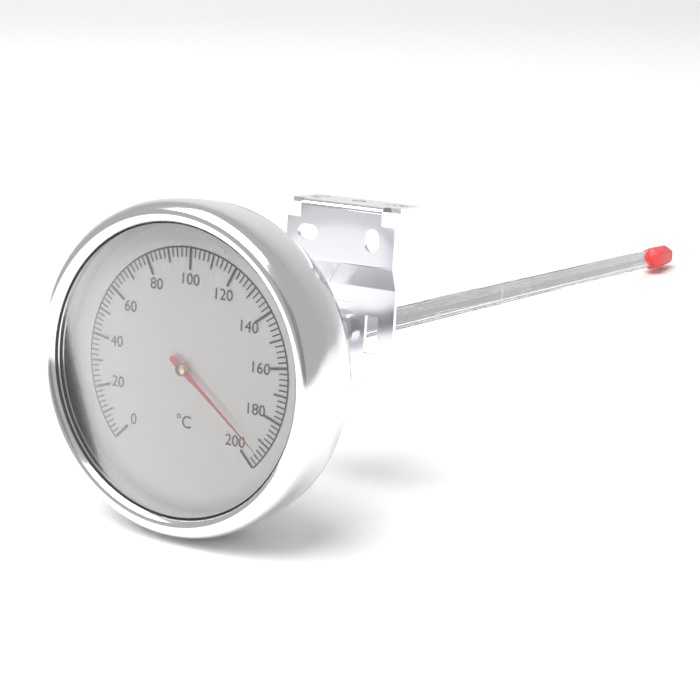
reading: 194 °C
